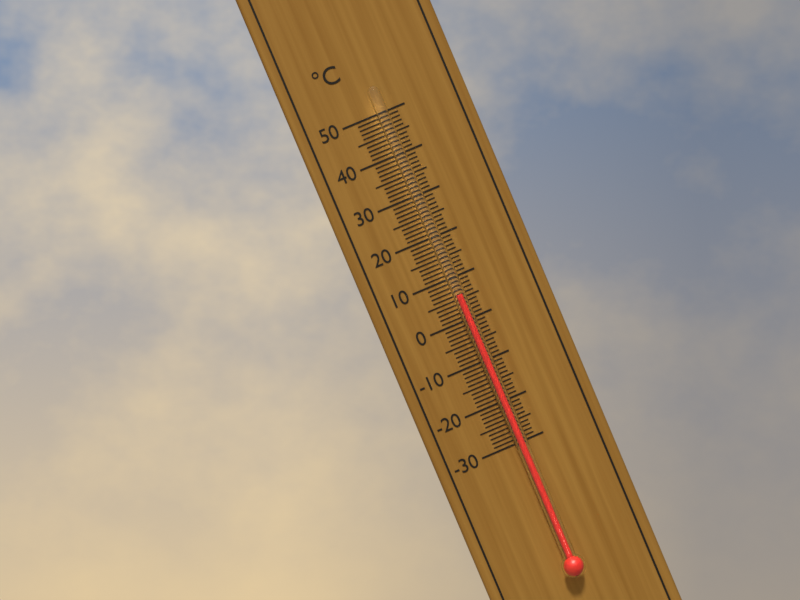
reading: 6 °C
